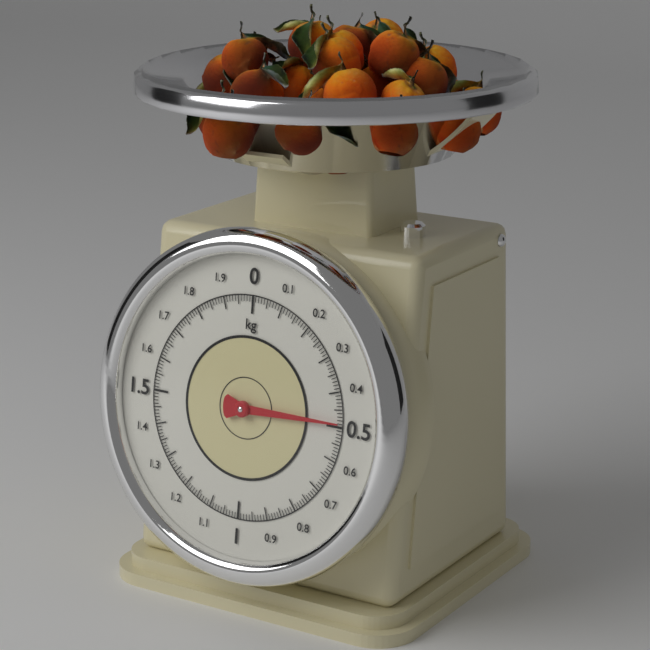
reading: 0.49 kg
